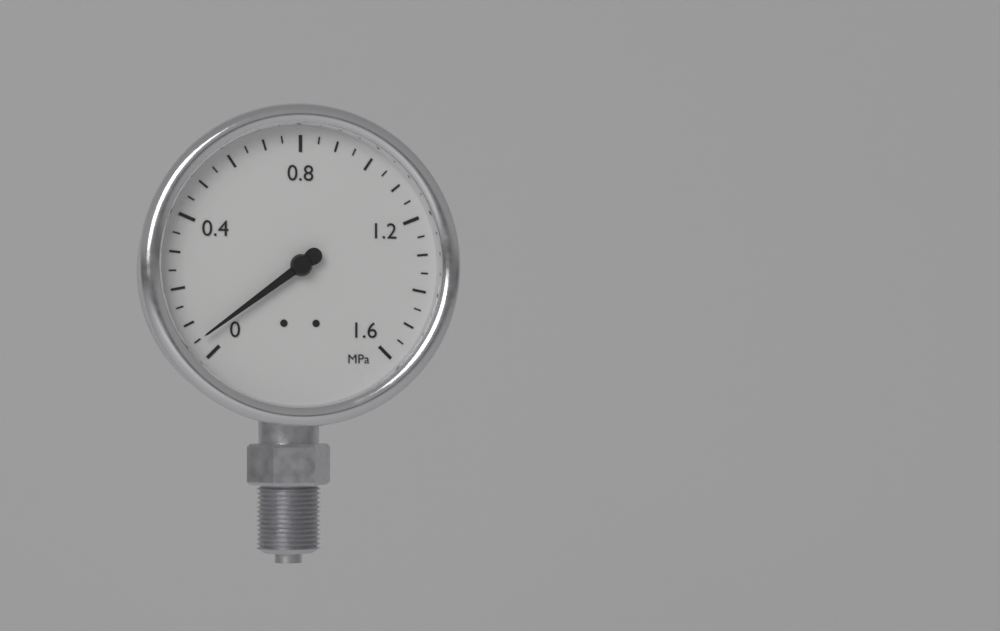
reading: 0.05 MPa
